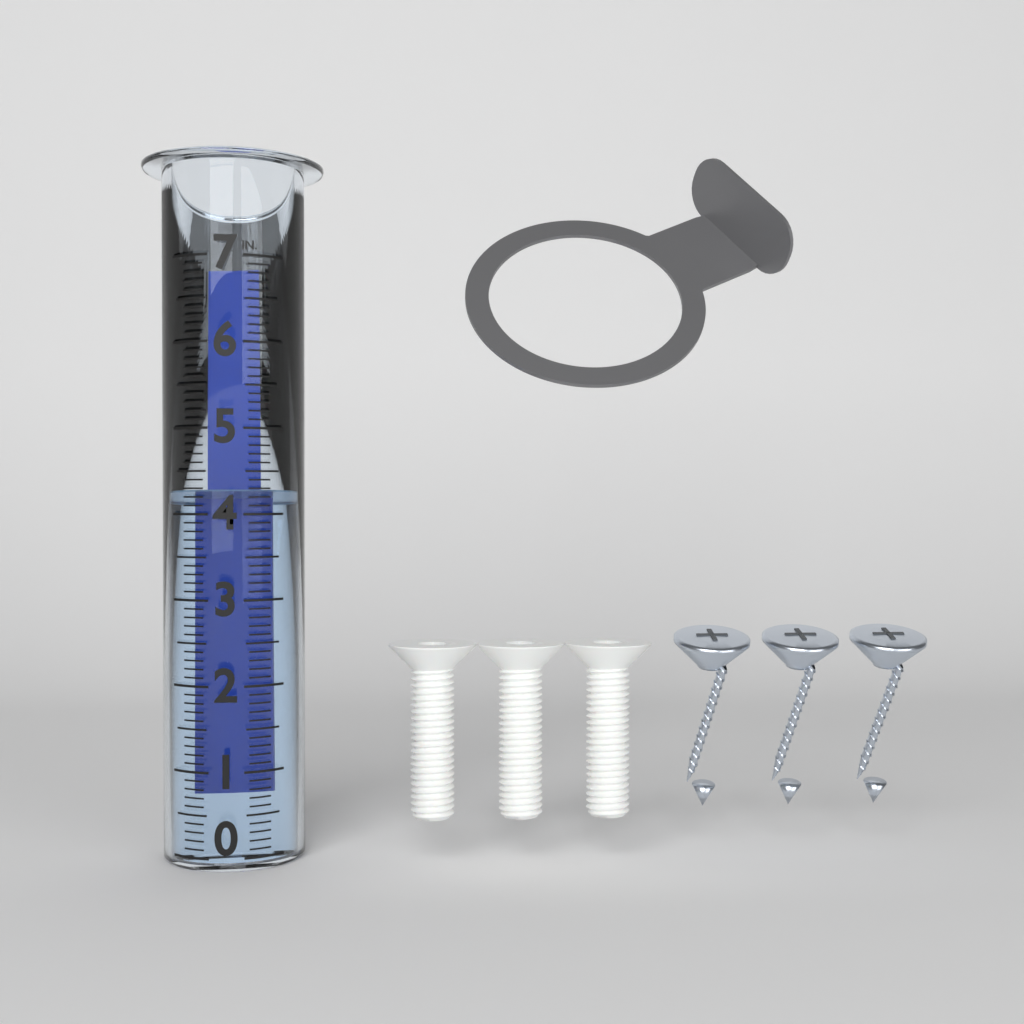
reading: 4.3 in
